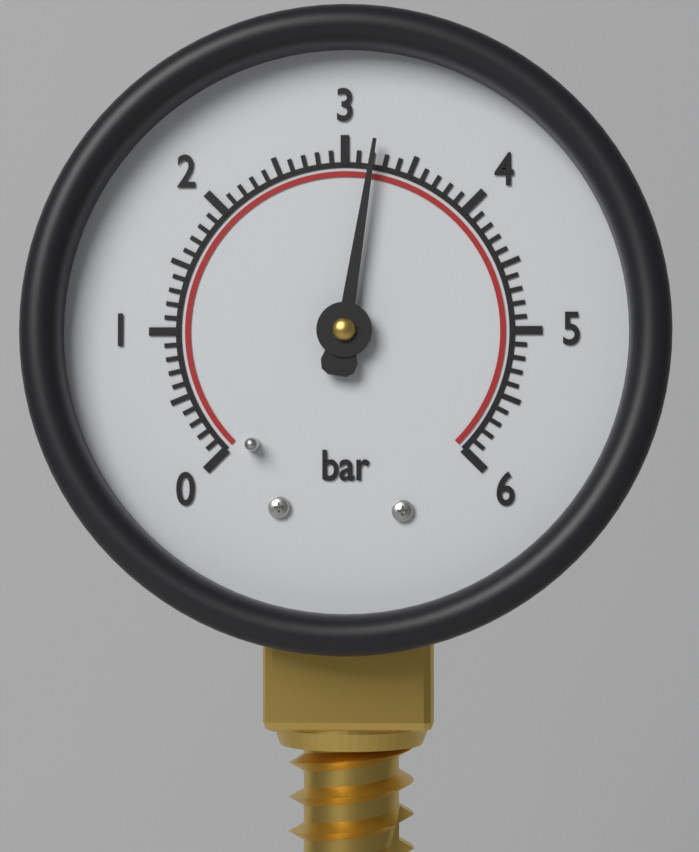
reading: 3.2 bar
